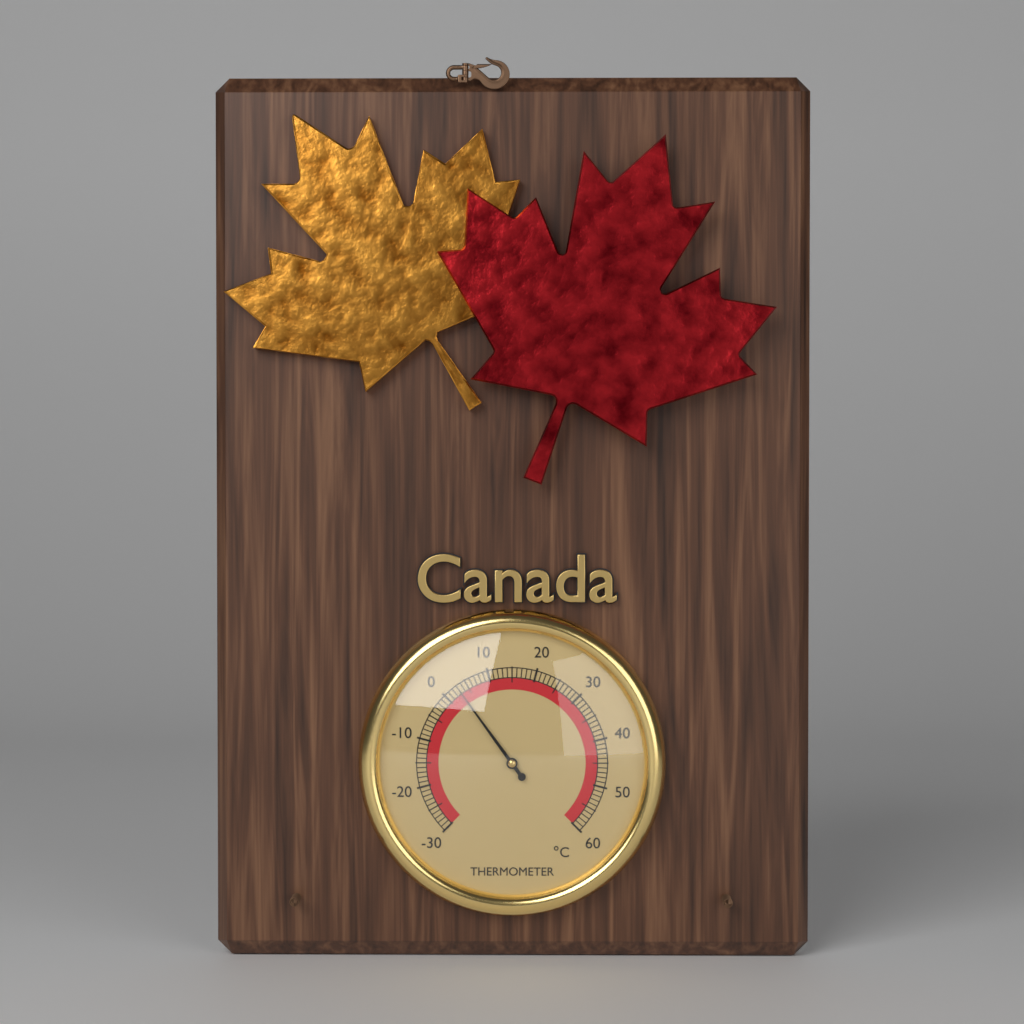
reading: 3 °C
